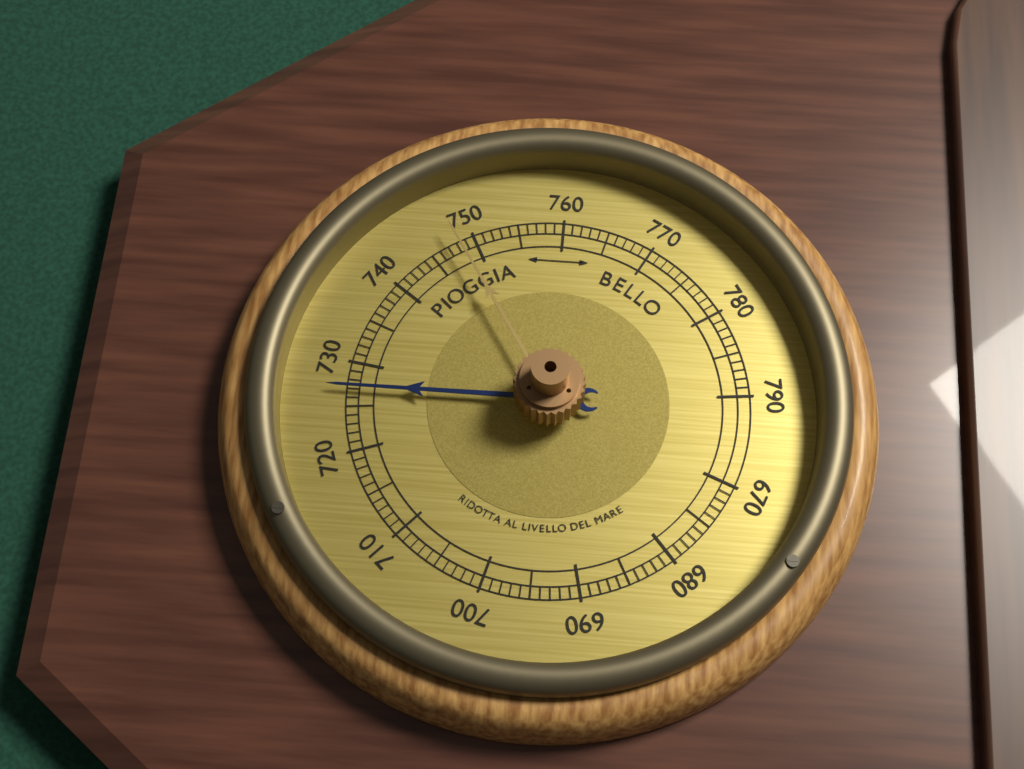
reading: 727 (no unit)
